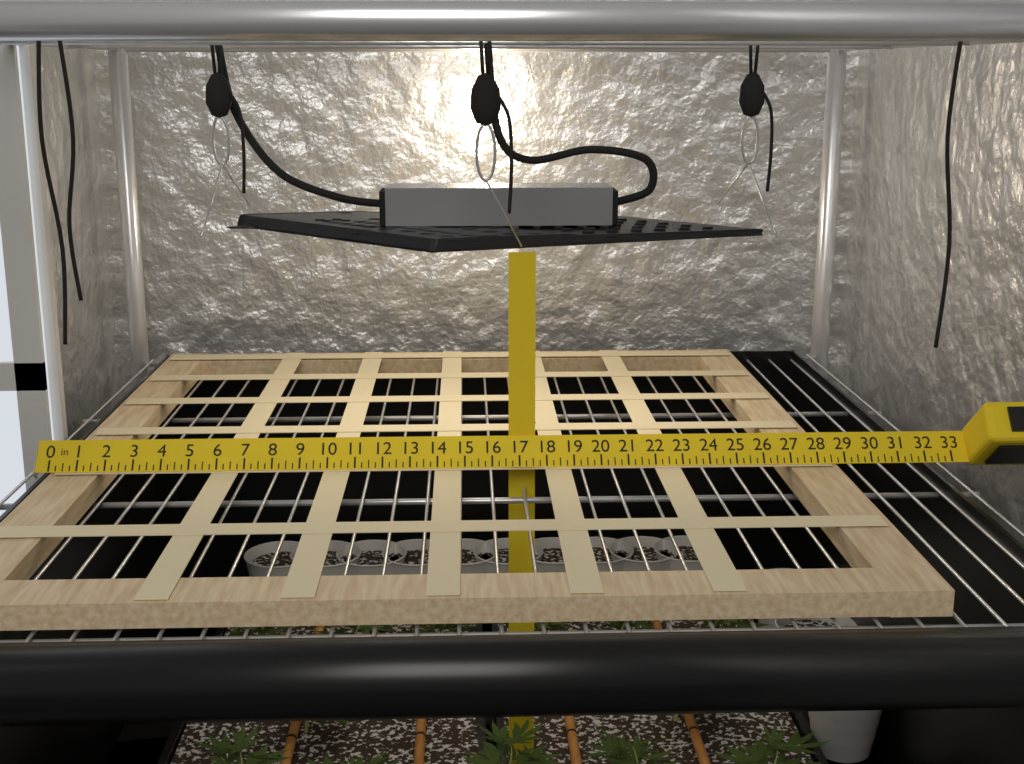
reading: 28.75 in
